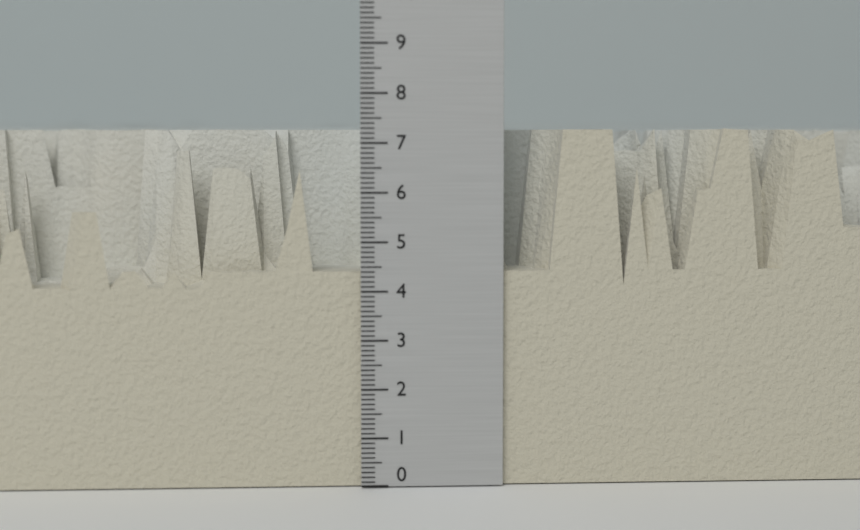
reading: 7.3 (no unit)
